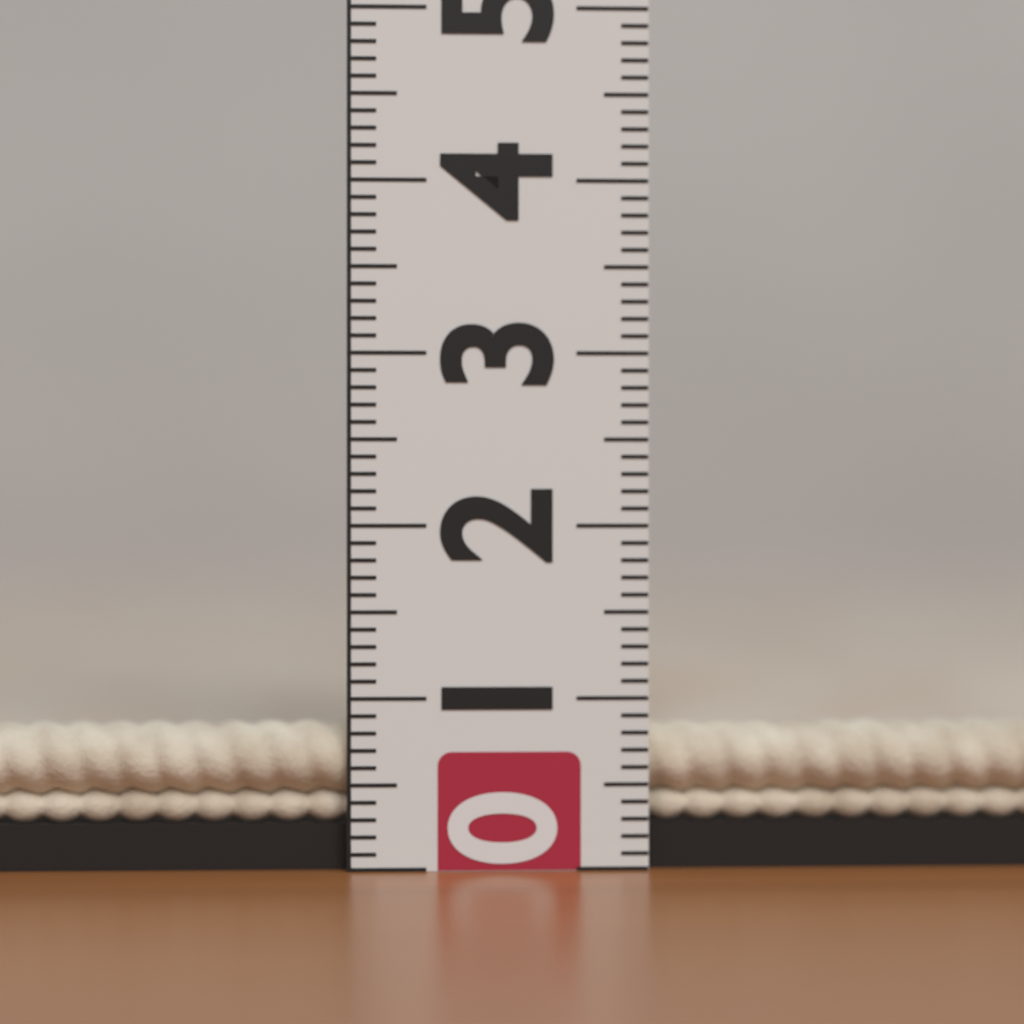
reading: 0.8 cm
